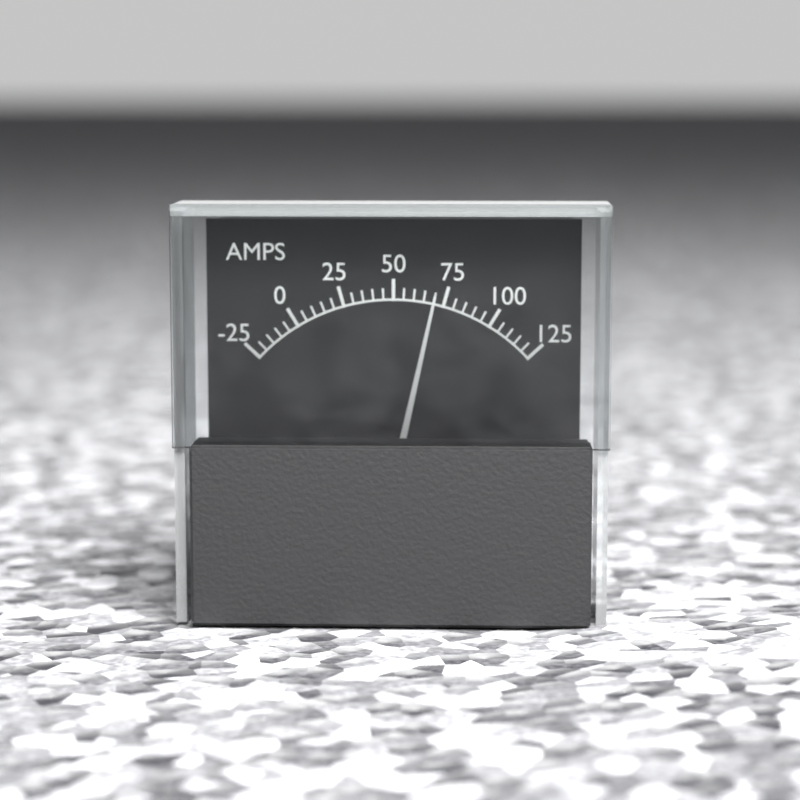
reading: 70 A
